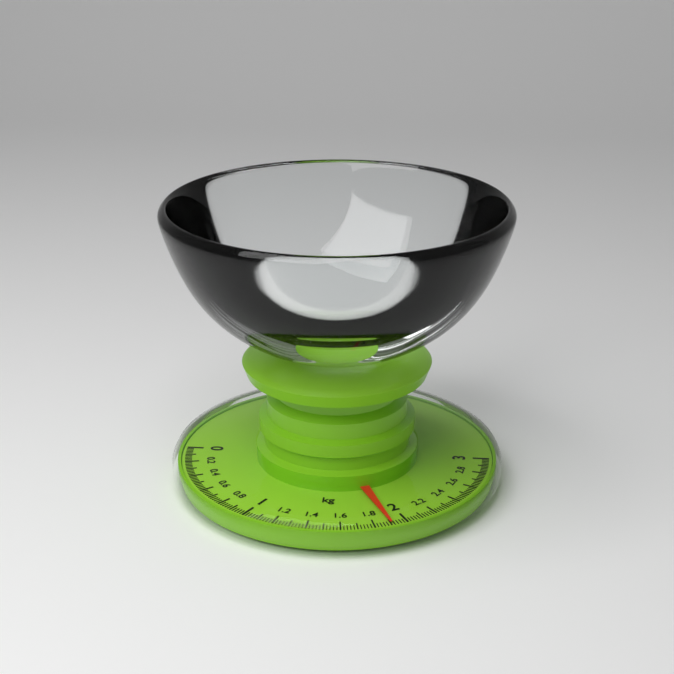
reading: 1.90 kg
